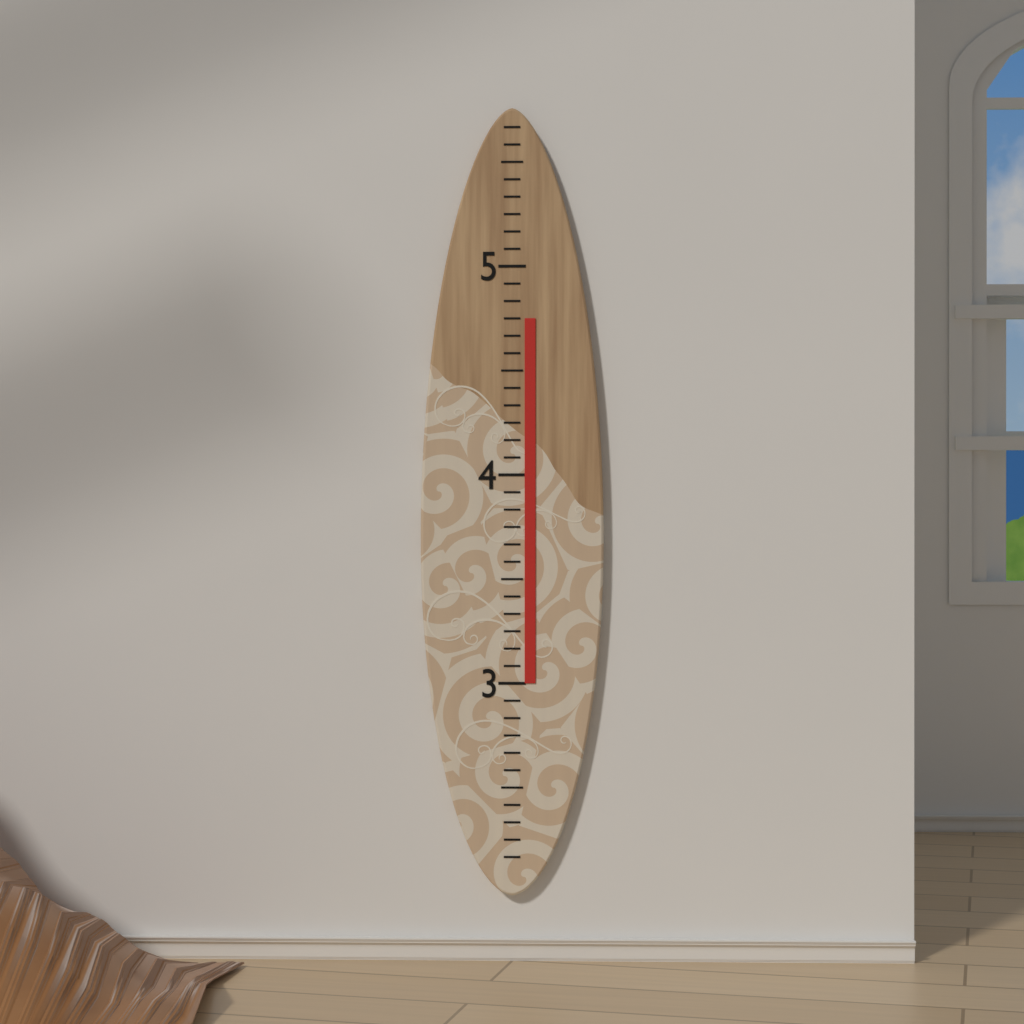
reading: 4.749999 (no unit)
